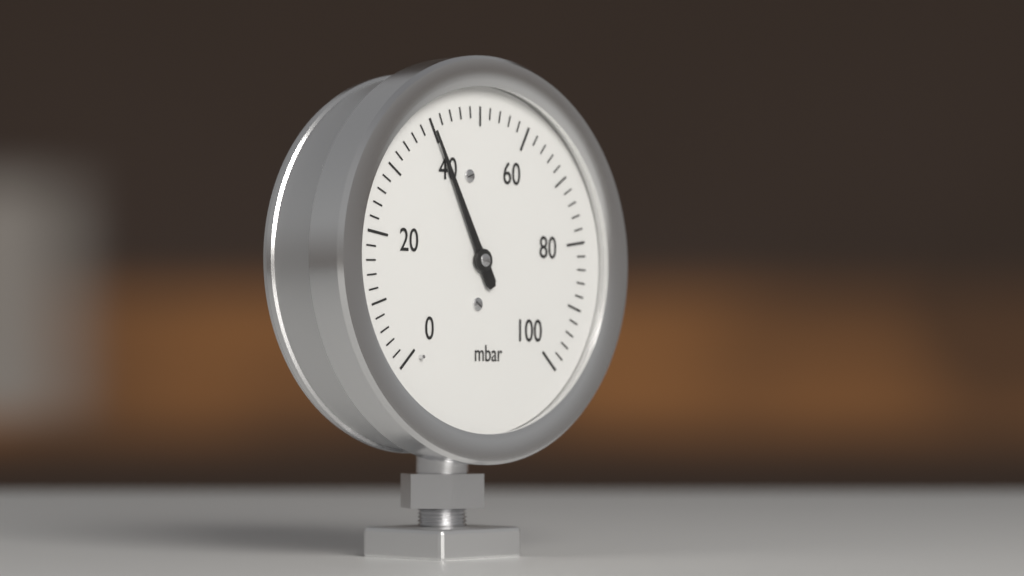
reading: 40 mbar
